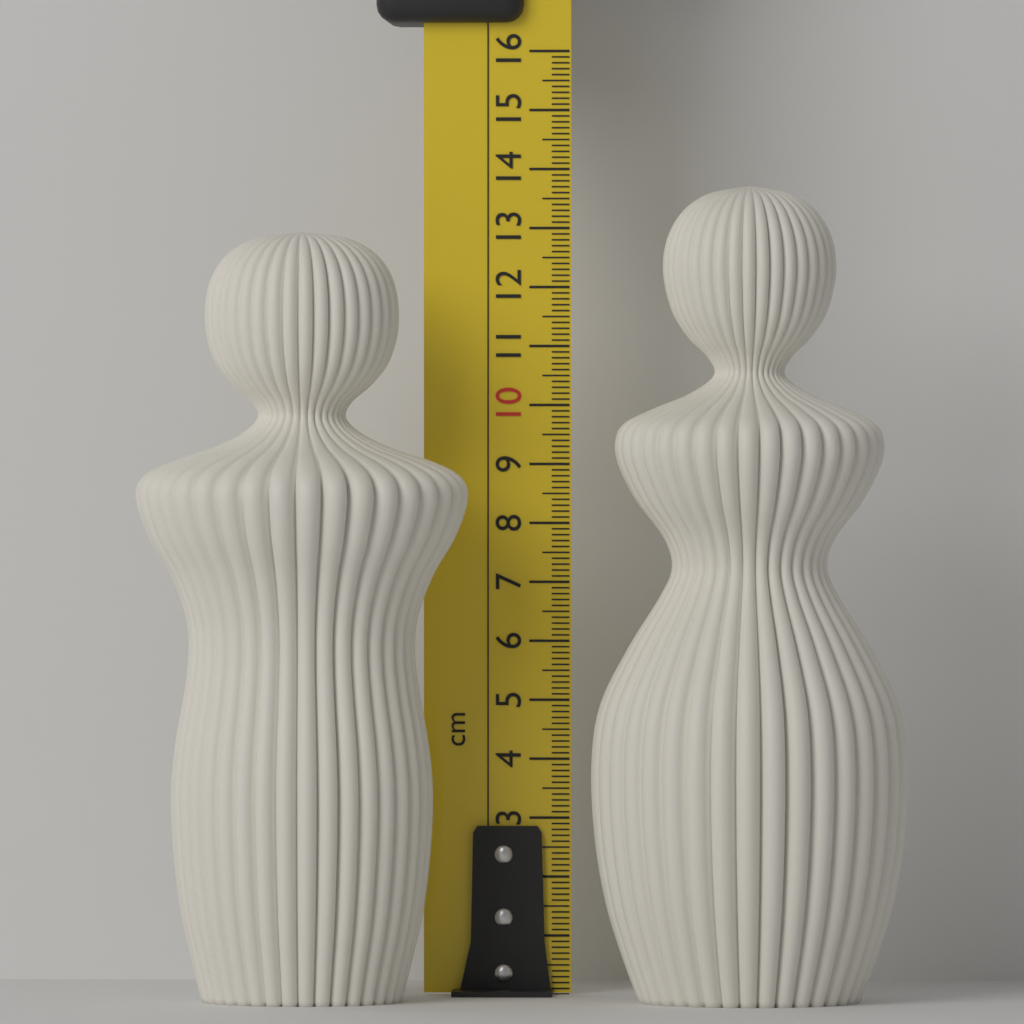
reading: 12.9 cm
